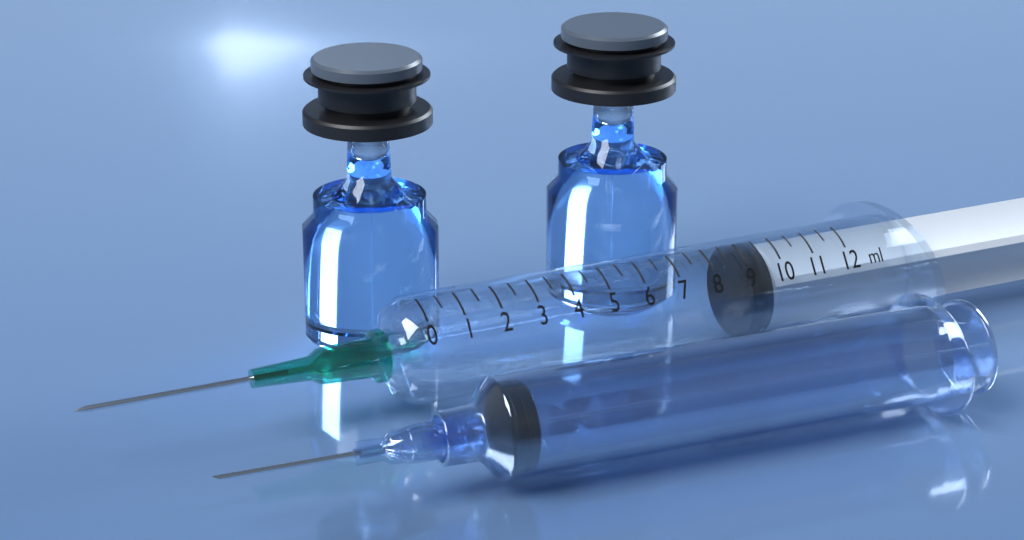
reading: 9.0 ml
